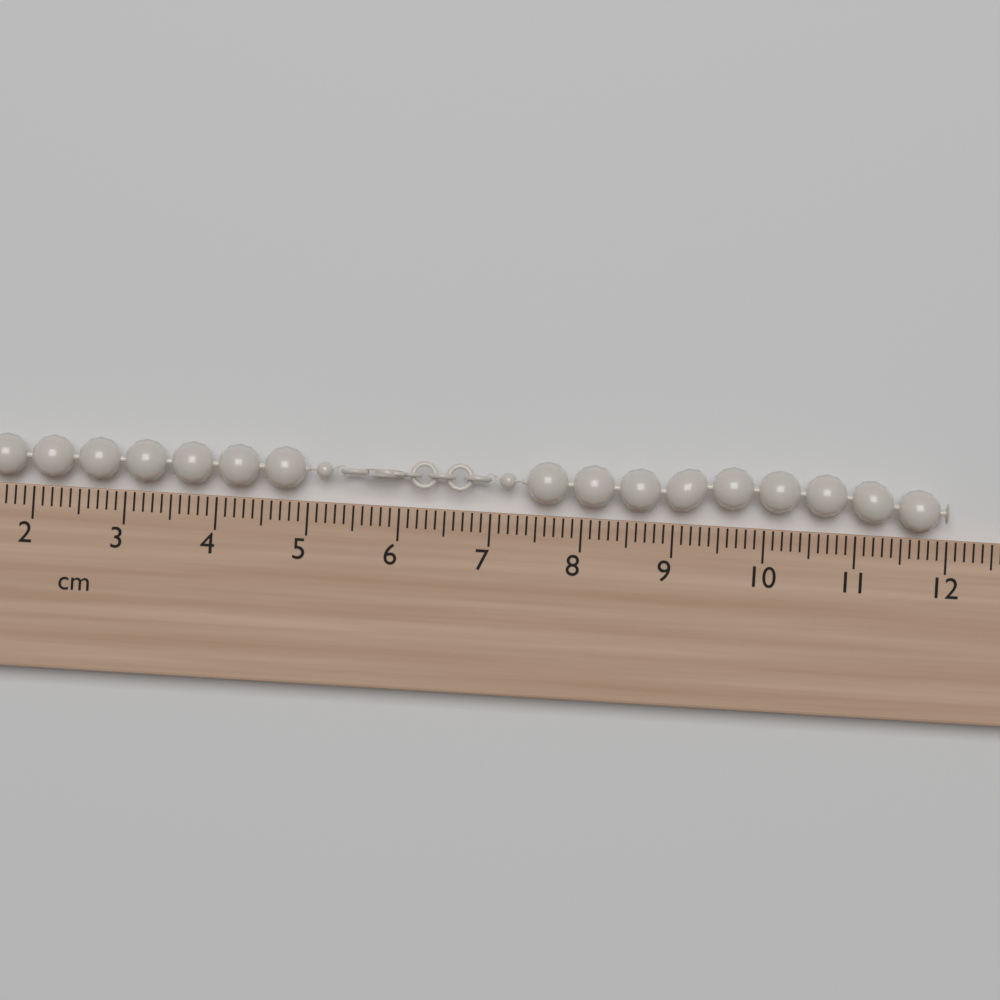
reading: 12.0 cm
